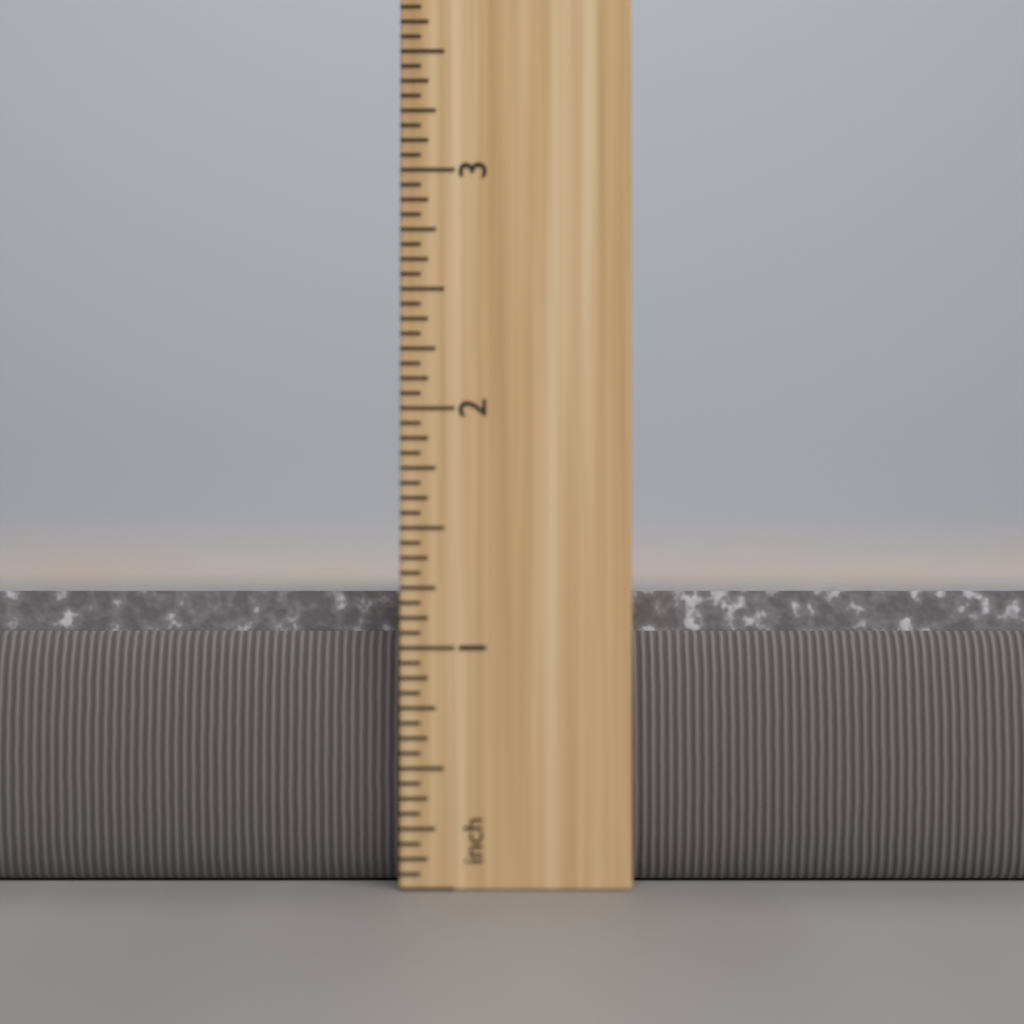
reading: 1.2500 inch
